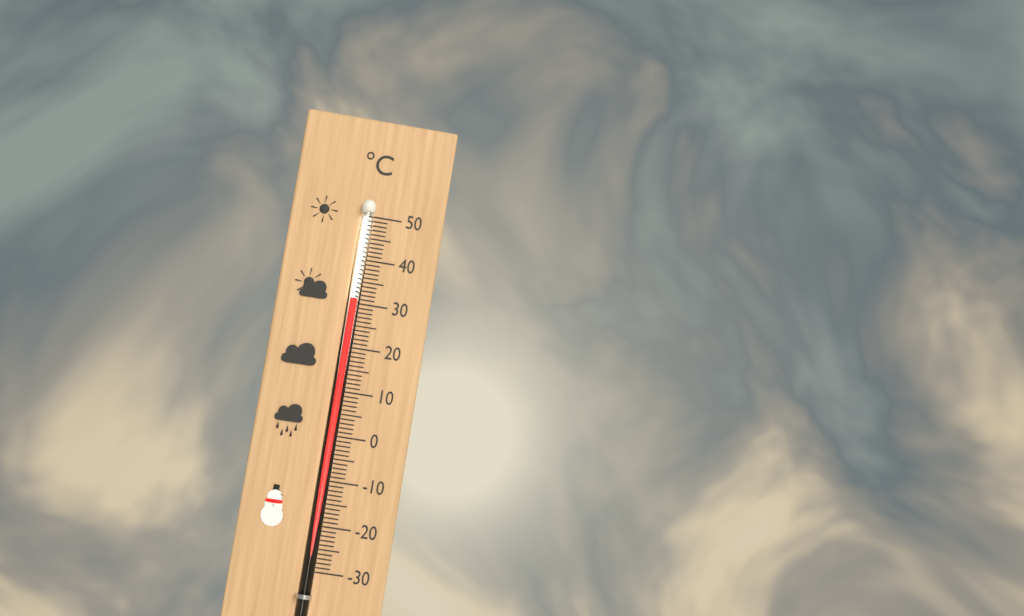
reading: 31 °C
